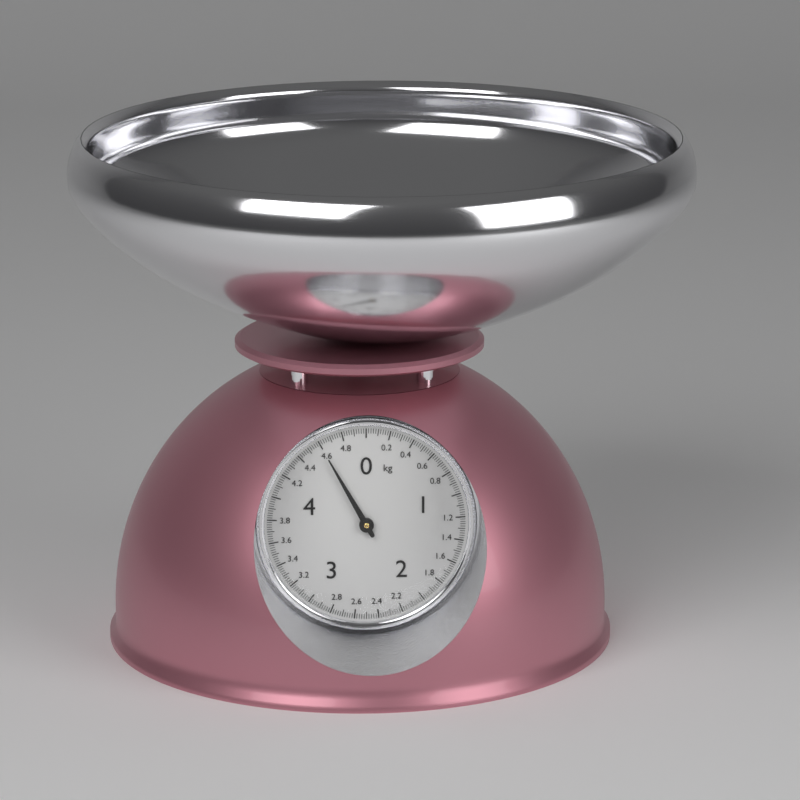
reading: 4.60 kg
